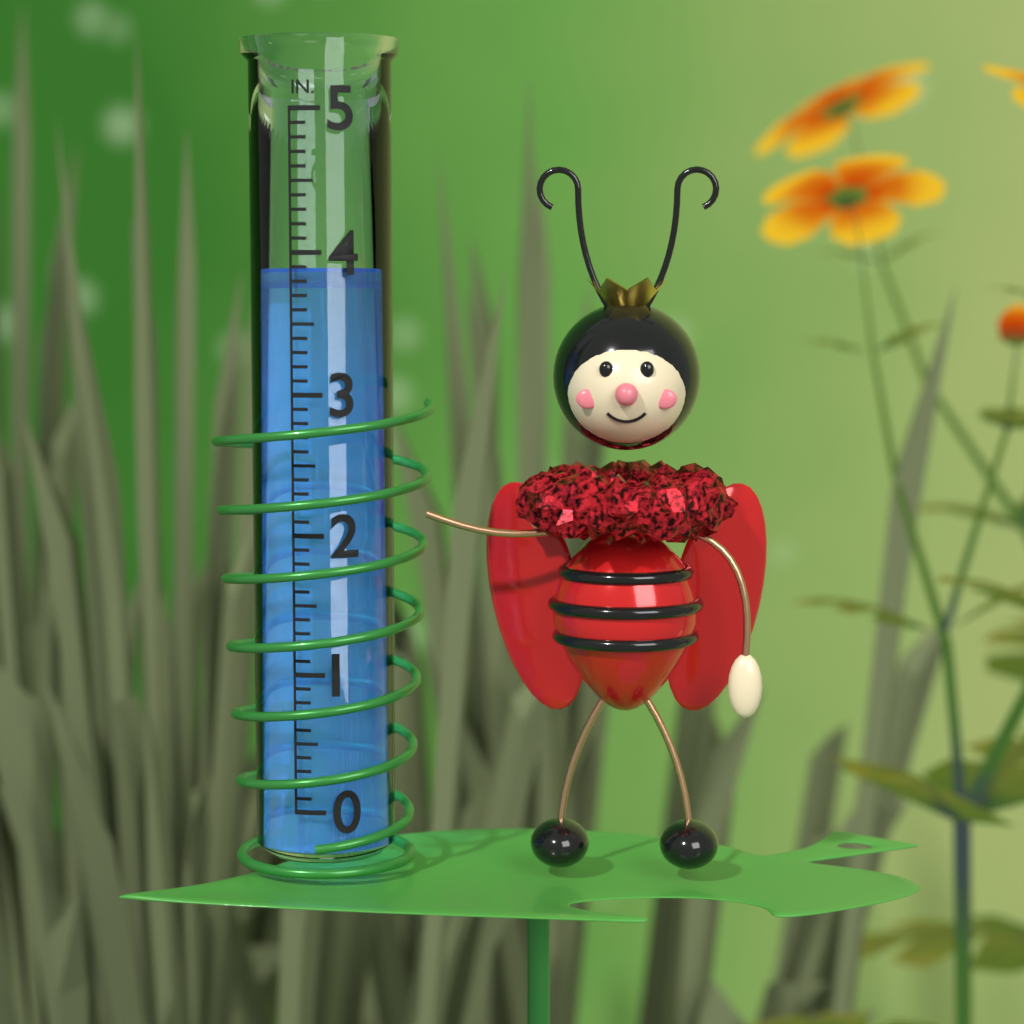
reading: 3.9 in
